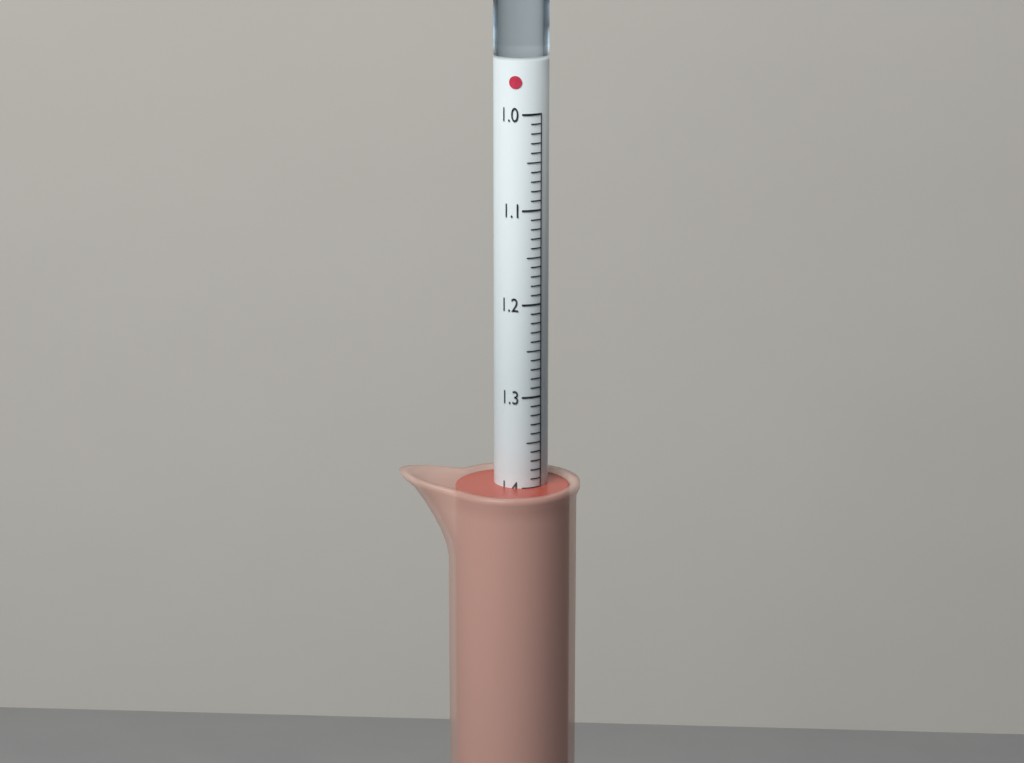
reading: 1.40 (no unit)
